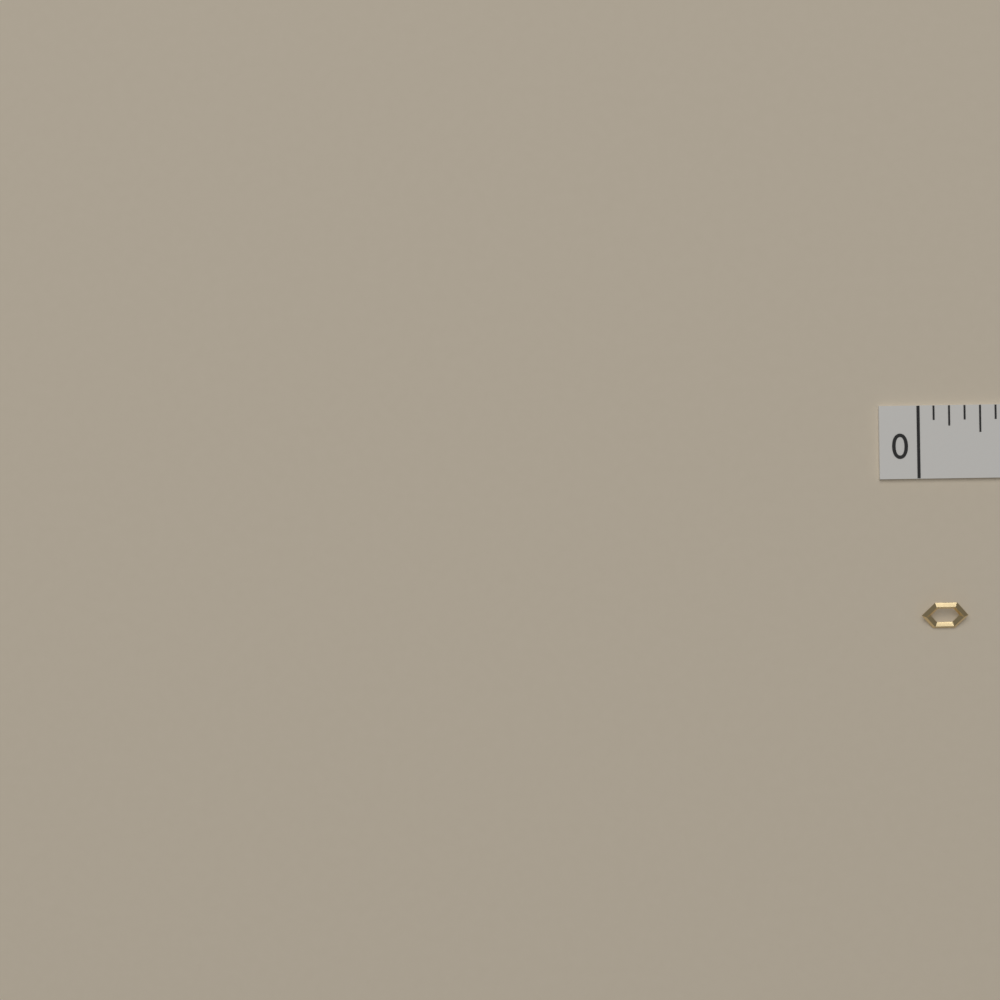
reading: 0.1875 in
